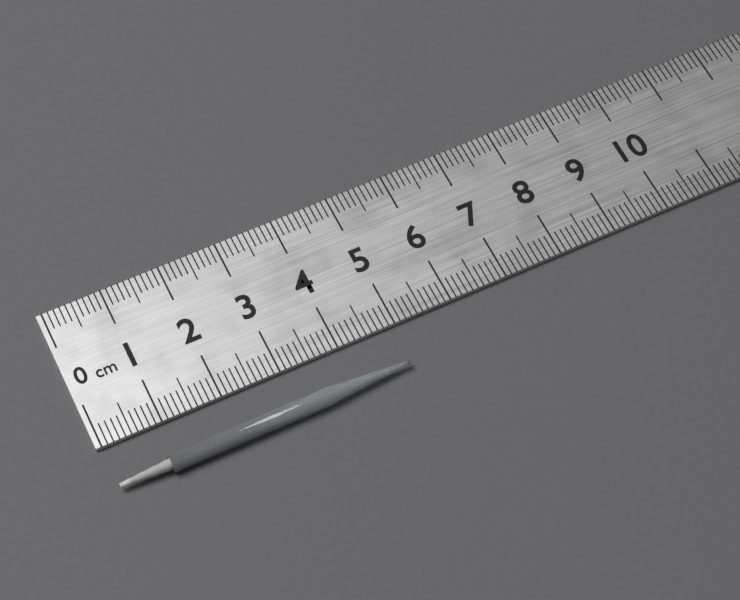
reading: 4.9 cm
